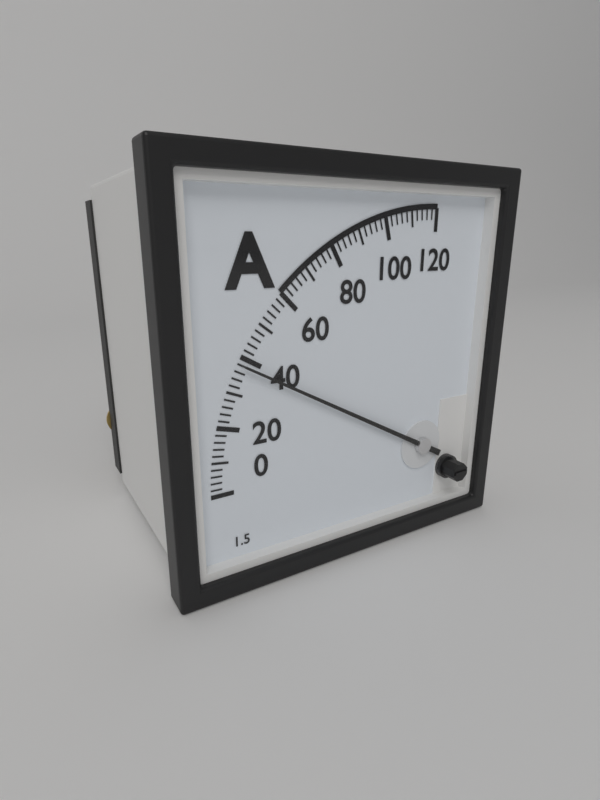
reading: 38 A
